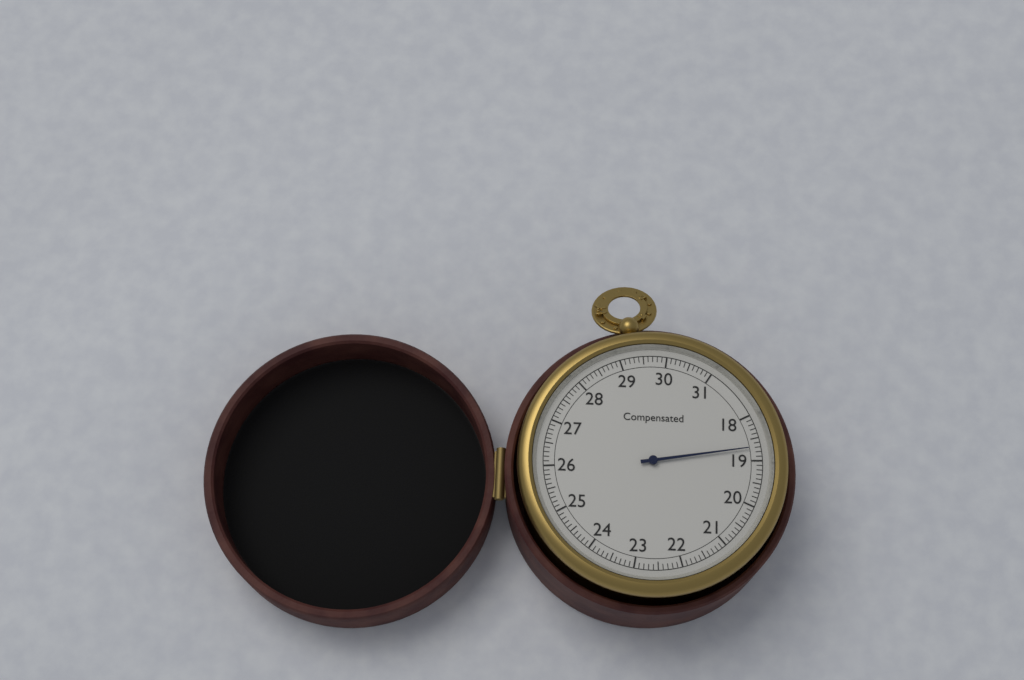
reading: 18.7 (no unit)
